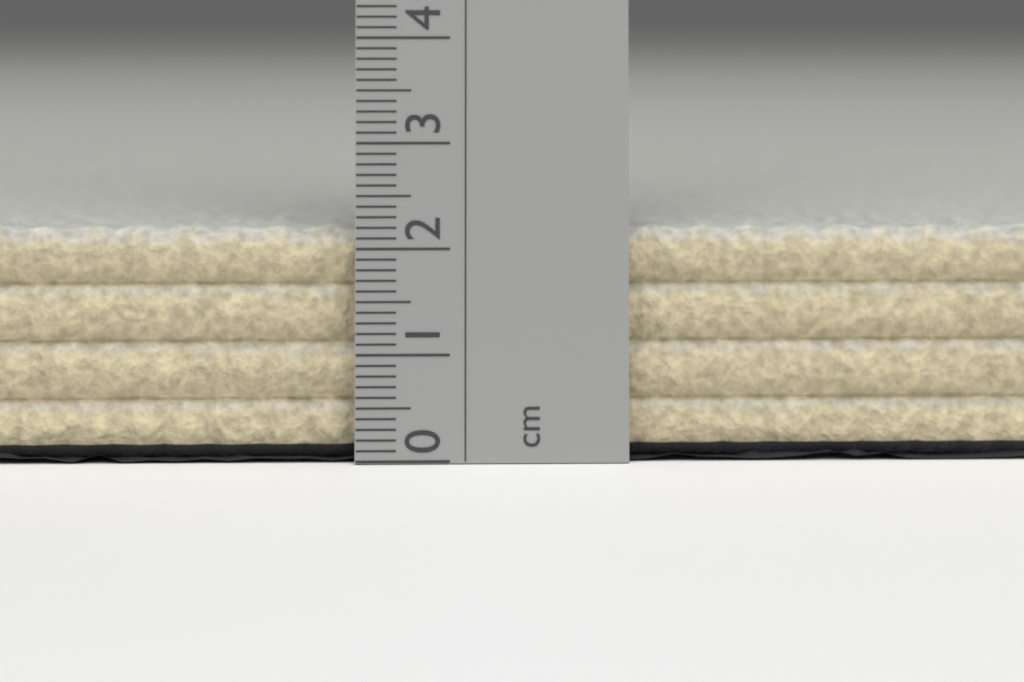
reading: 2.2 cm
